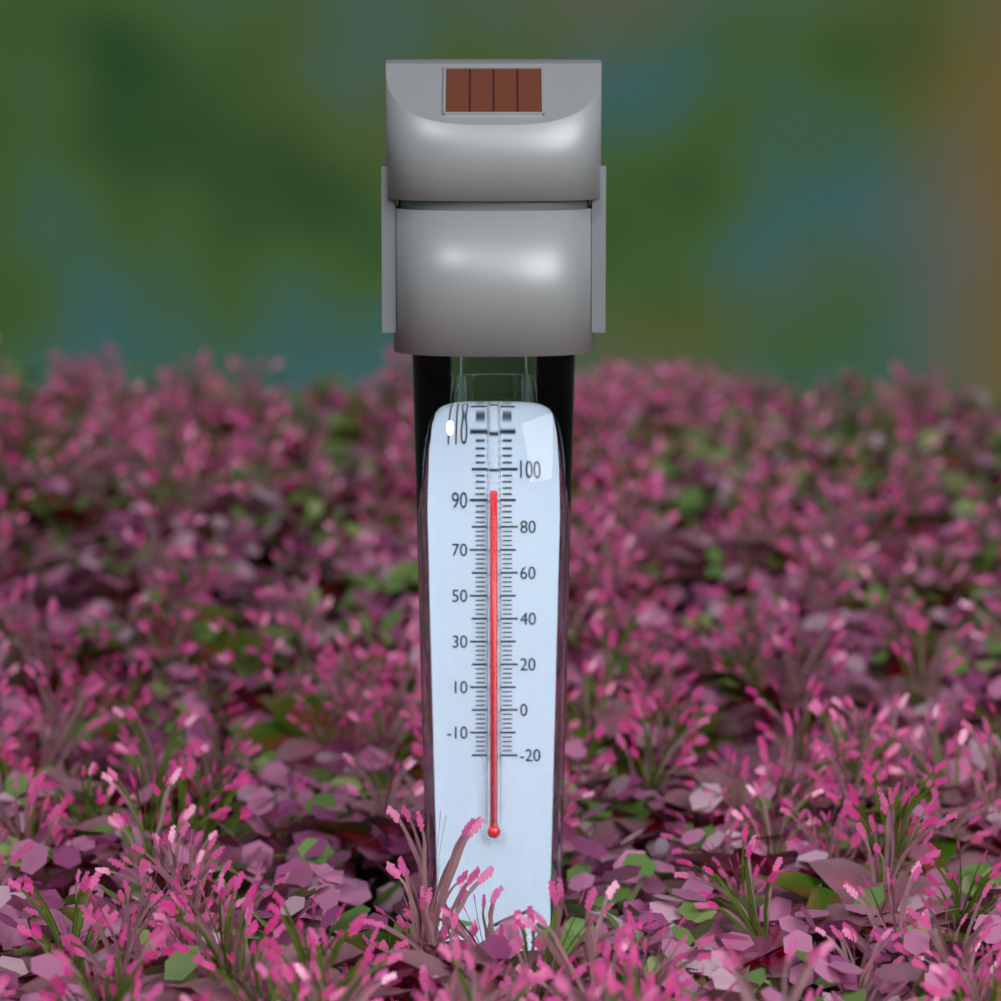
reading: 94 °F
